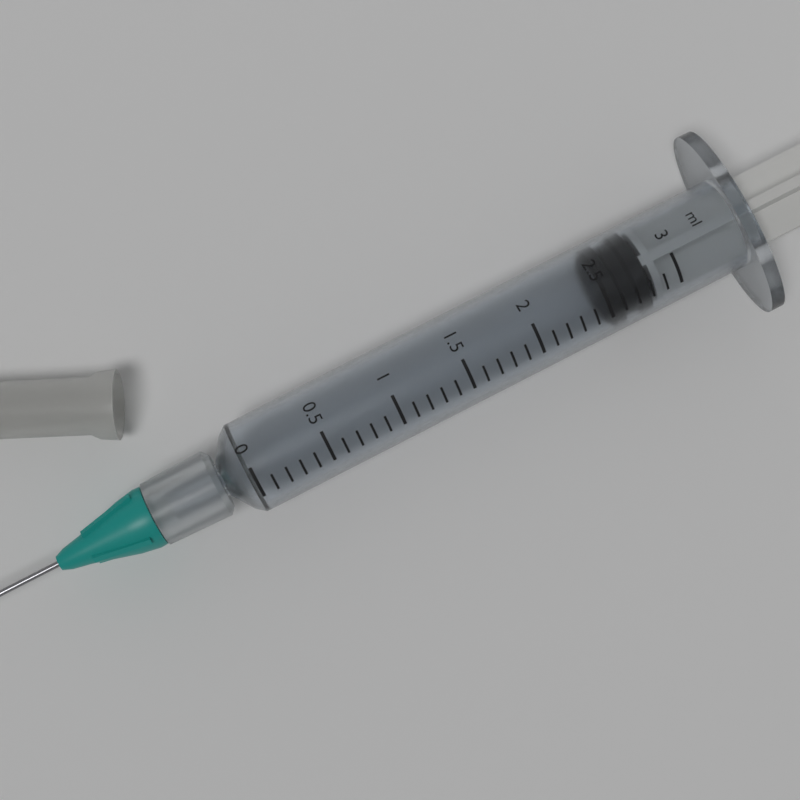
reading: 2.5 ml
